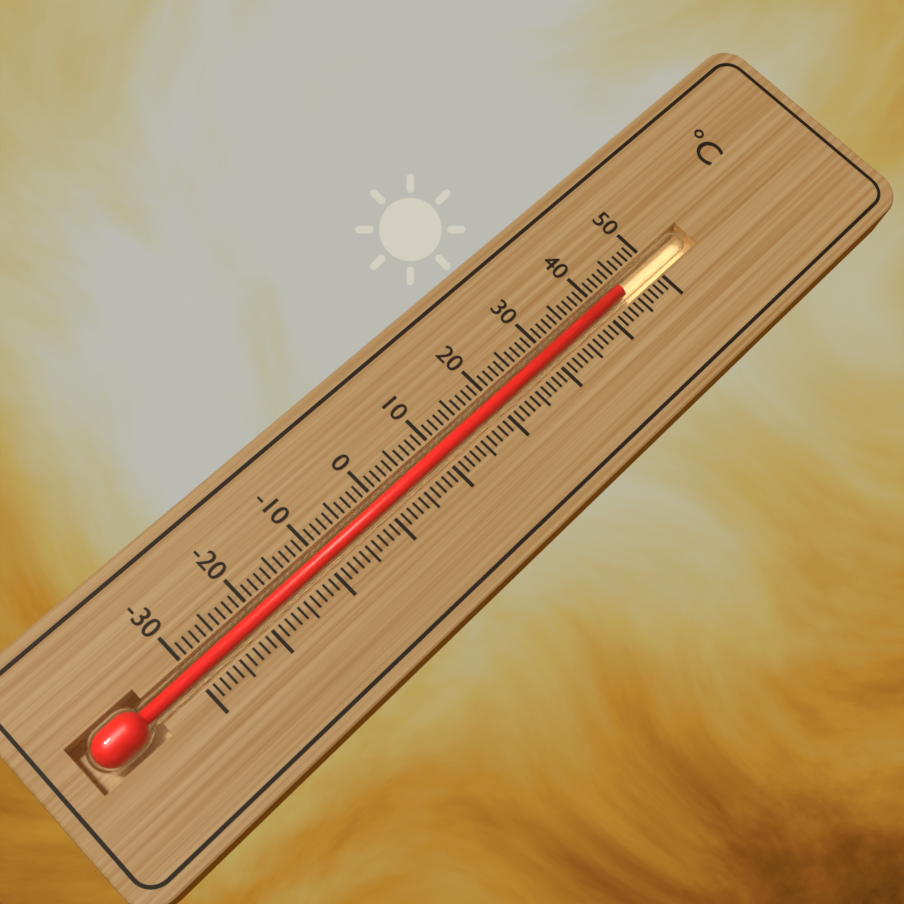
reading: 44 °C
